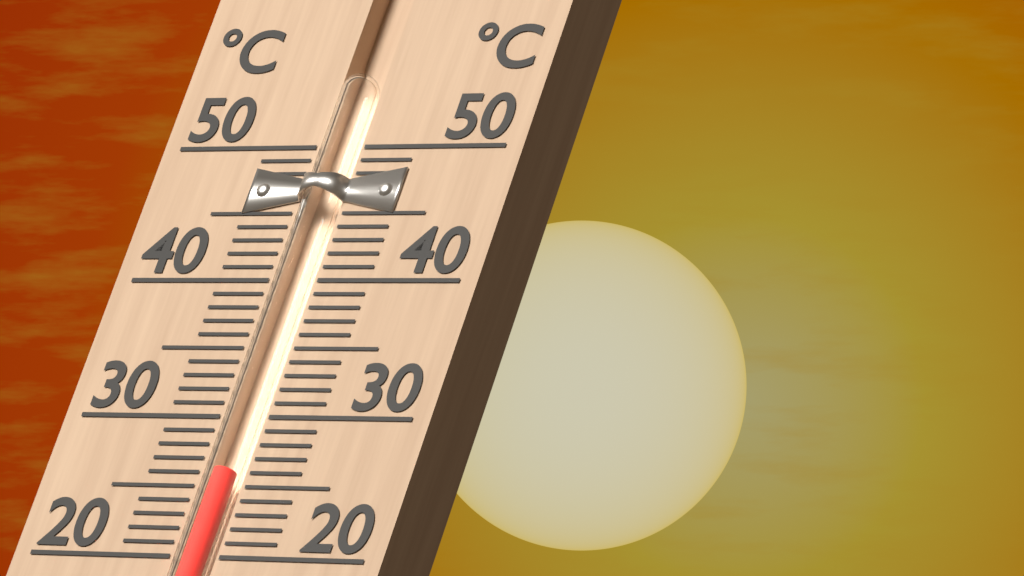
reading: 26 °C
